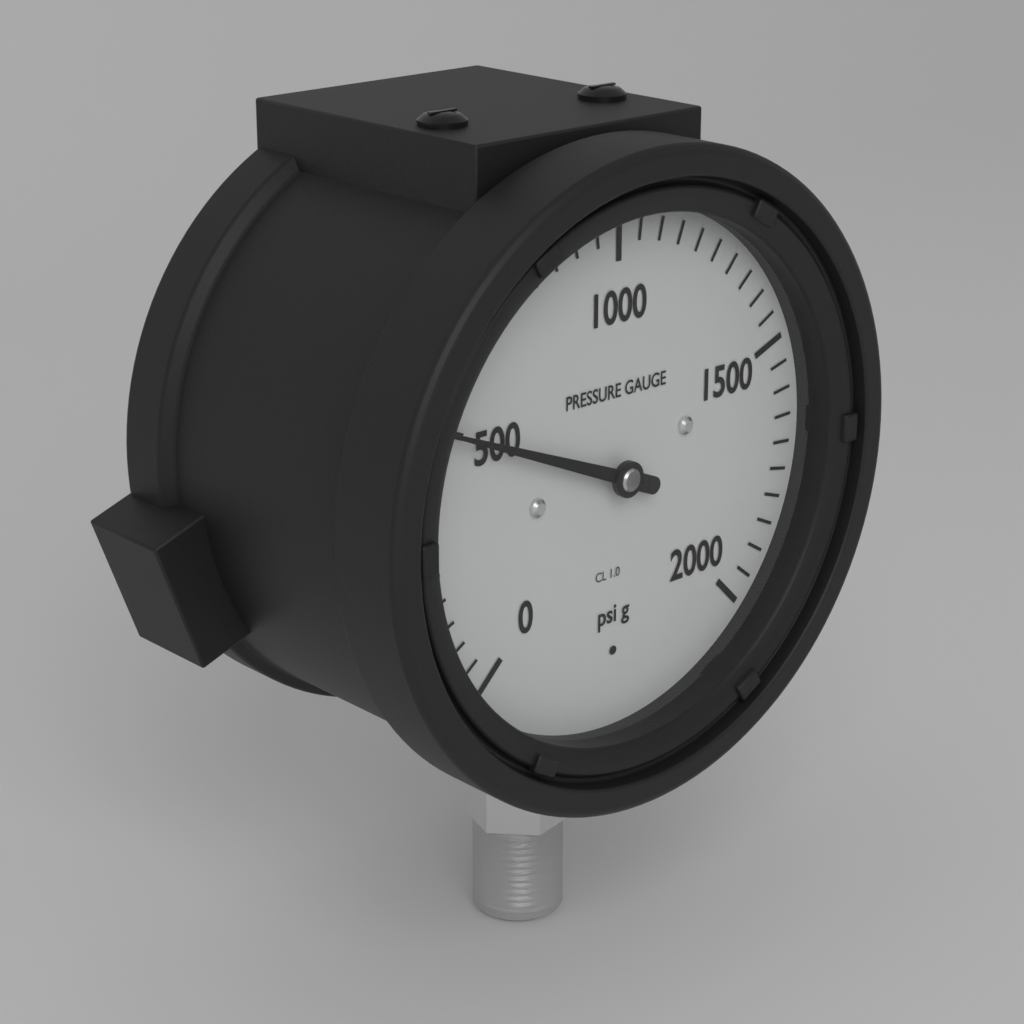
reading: 500 psi
